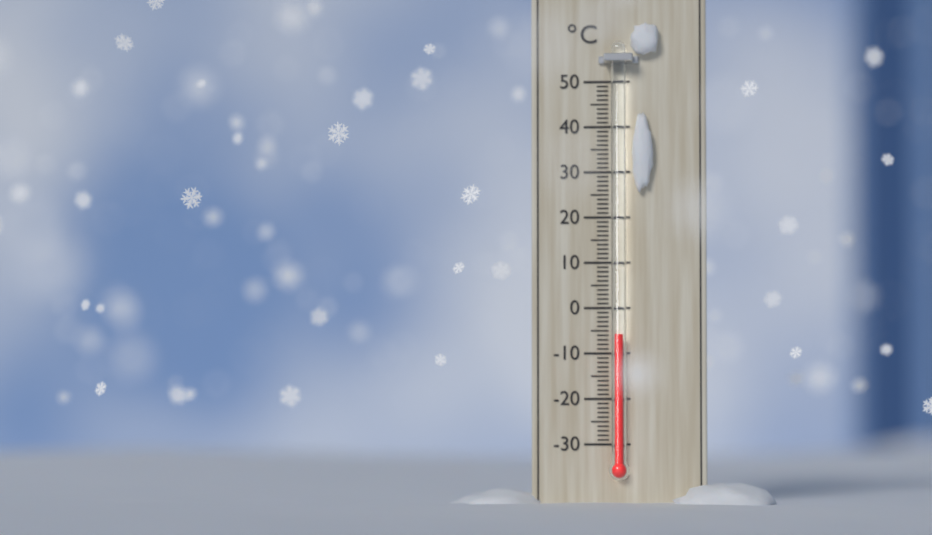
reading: -6 °C
